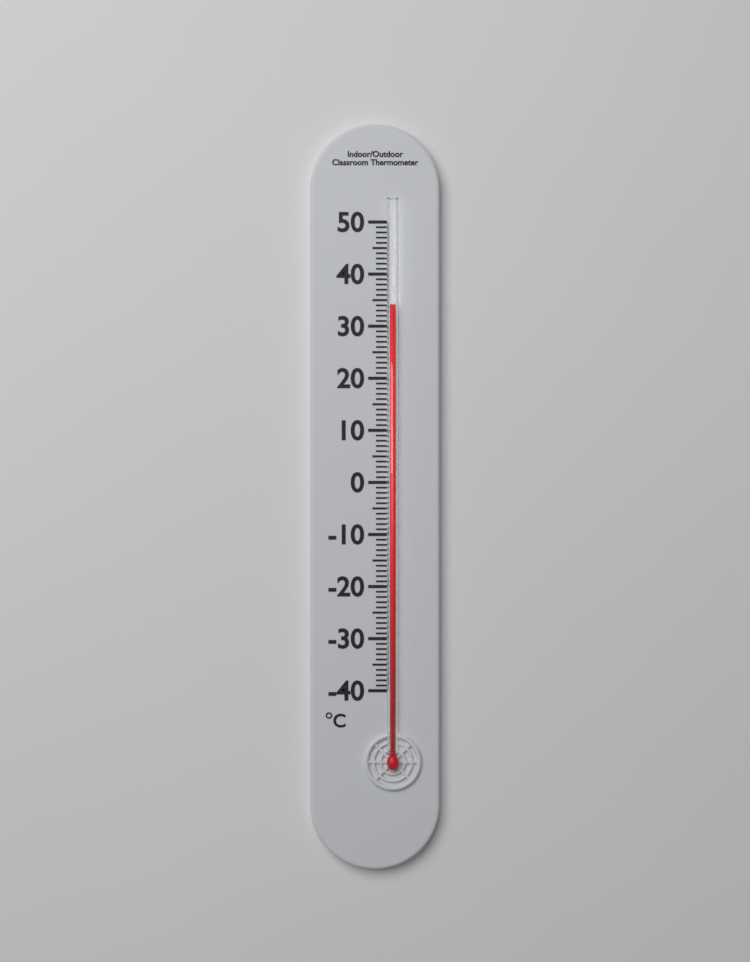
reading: 34 °C
